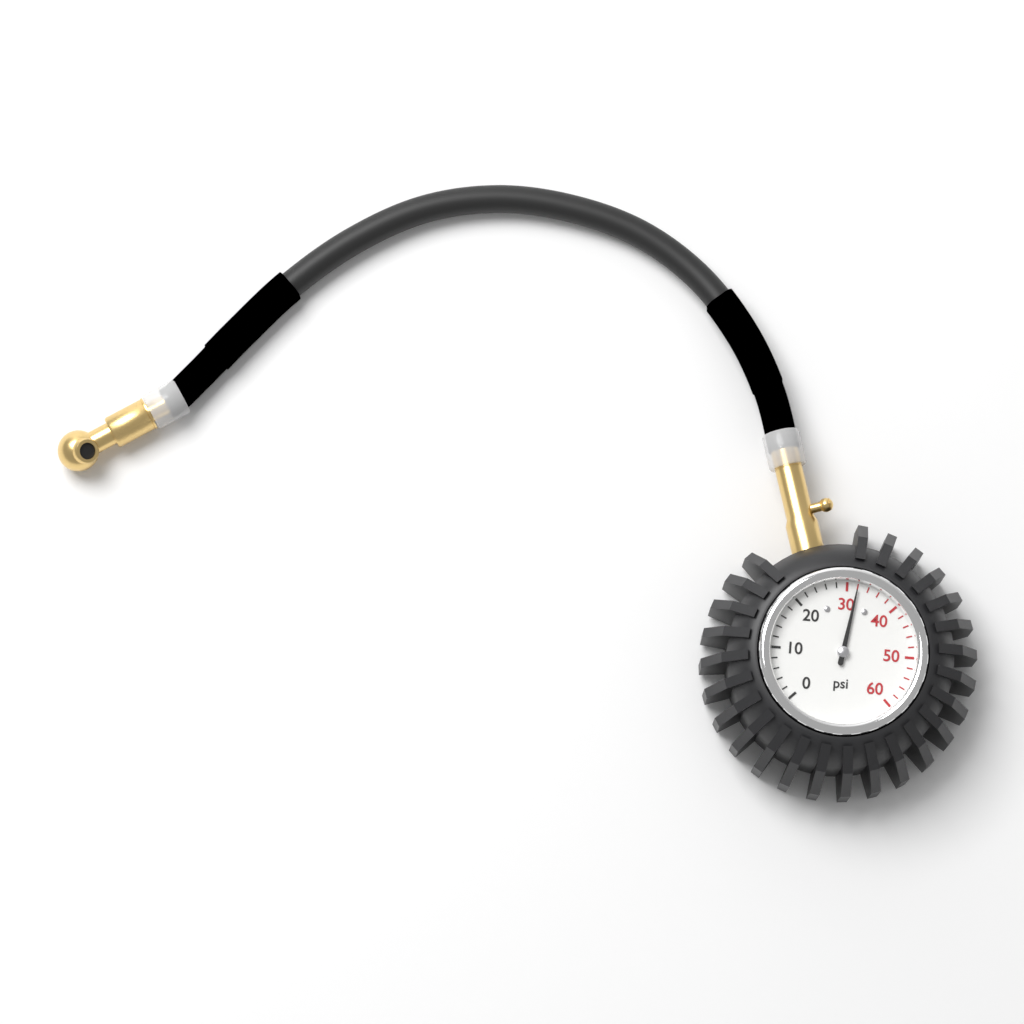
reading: 32 psi
